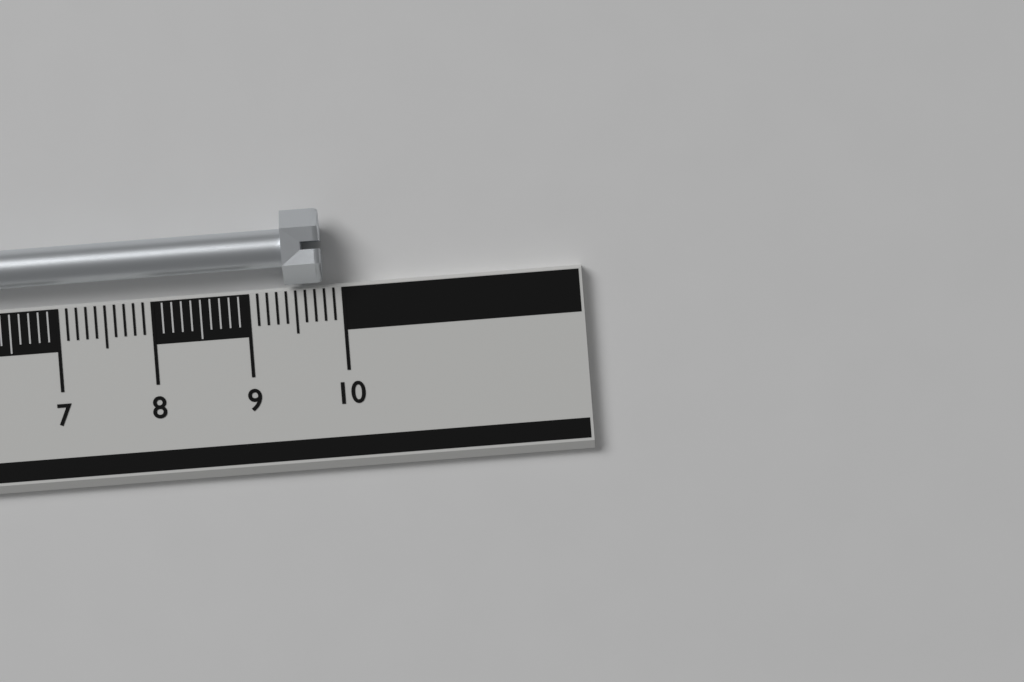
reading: 9.8 cm
